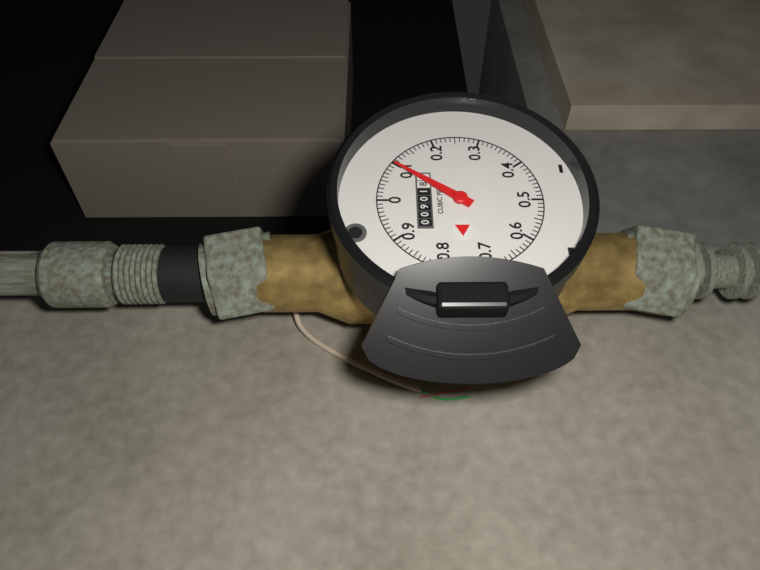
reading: 0.10 cubic feet
